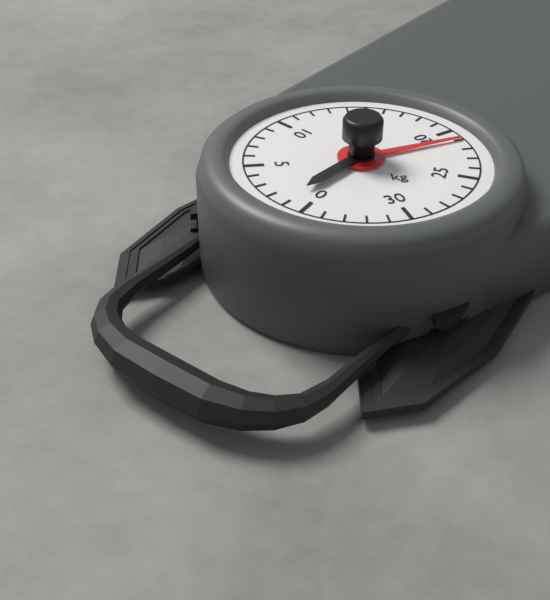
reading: 21 kg
